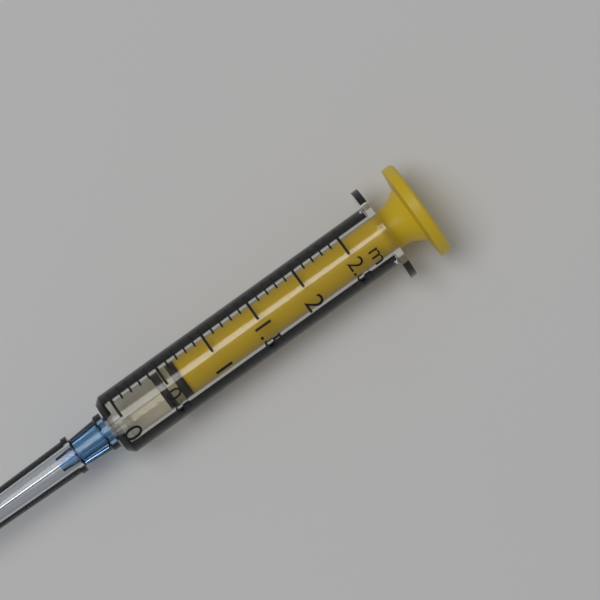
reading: 0.4 ml
